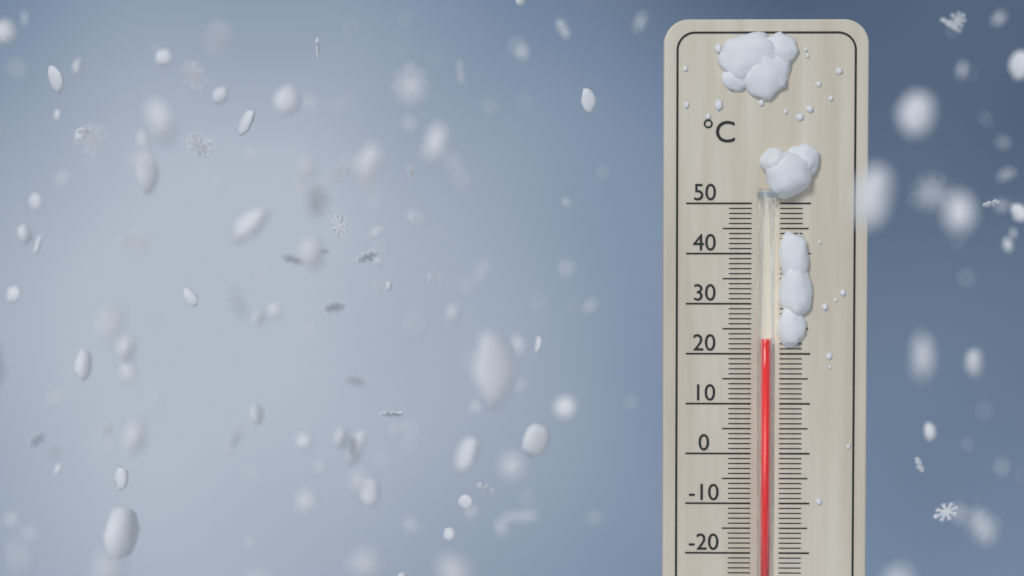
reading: 23 °C
